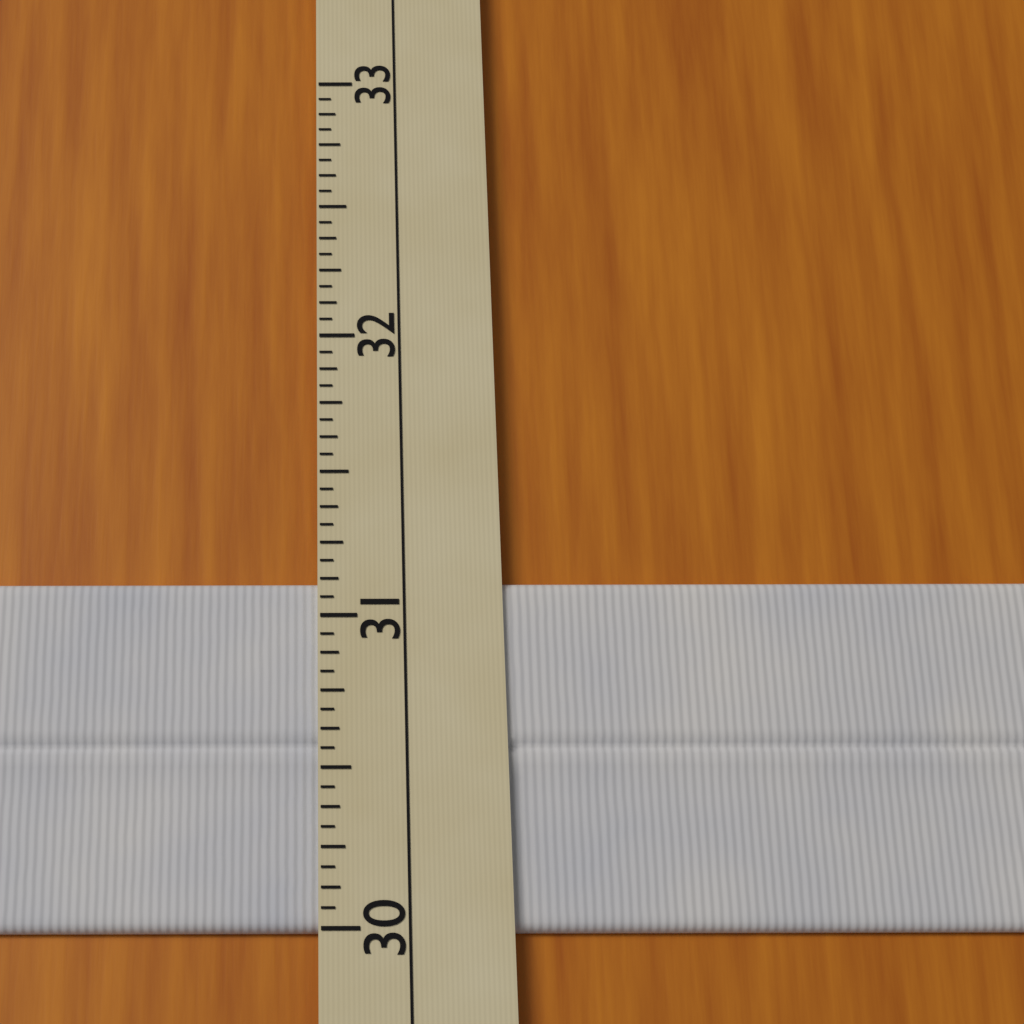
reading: 31.1250 (no unit)
